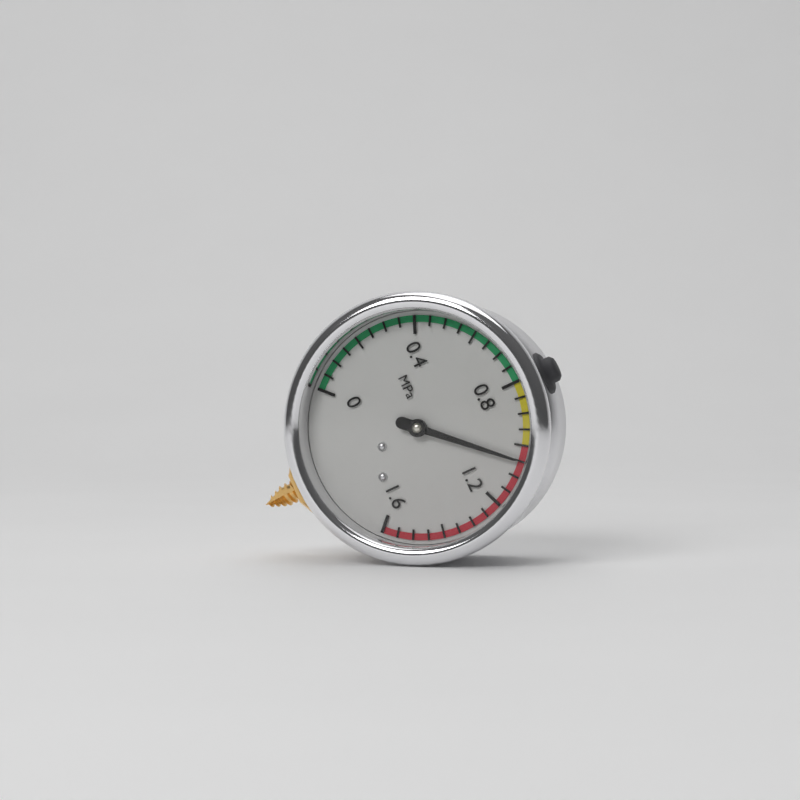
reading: 1.05 MPa
